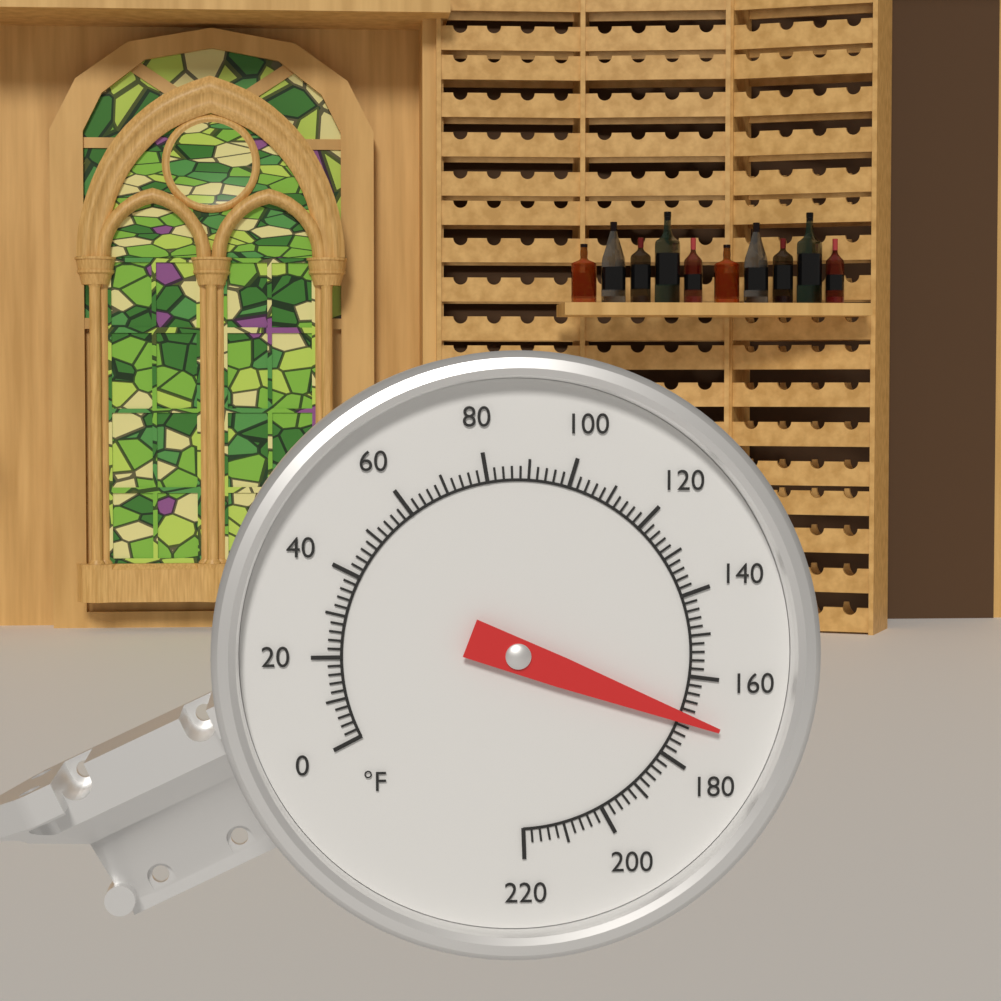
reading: 170 °F
